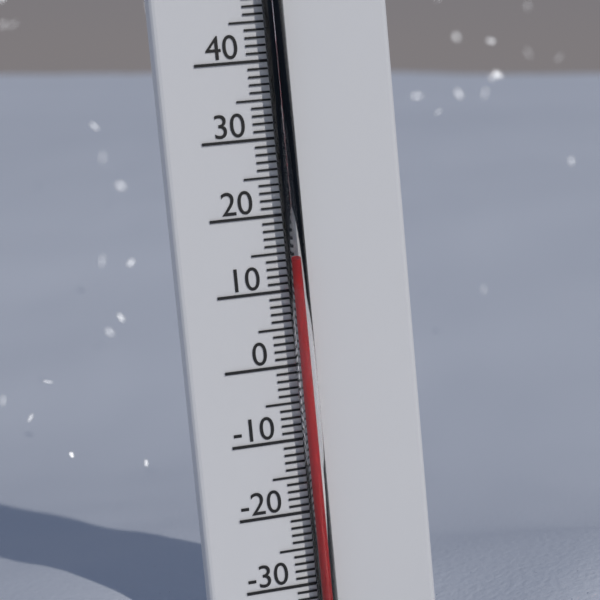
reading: 14 °C
